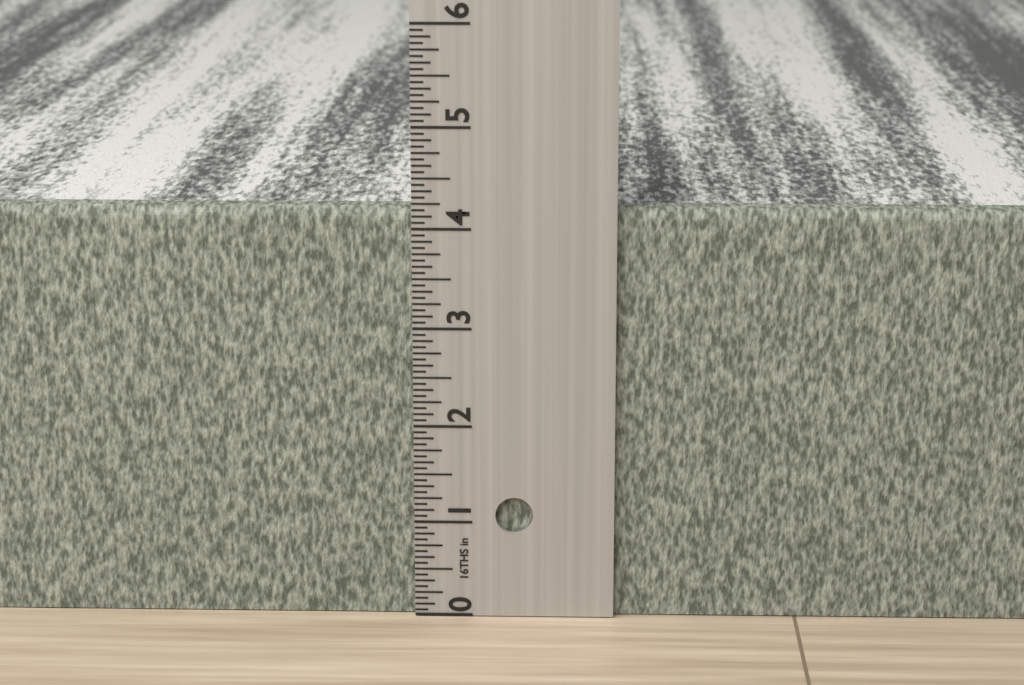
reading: 4.1875 in
